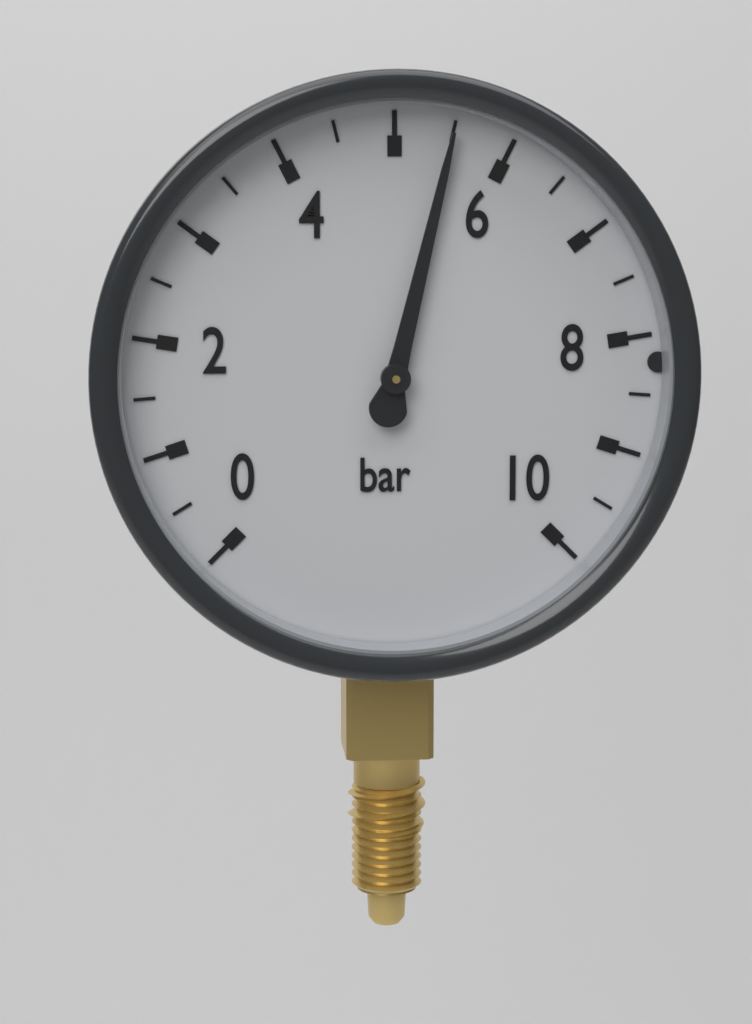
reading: 5.5 bar
